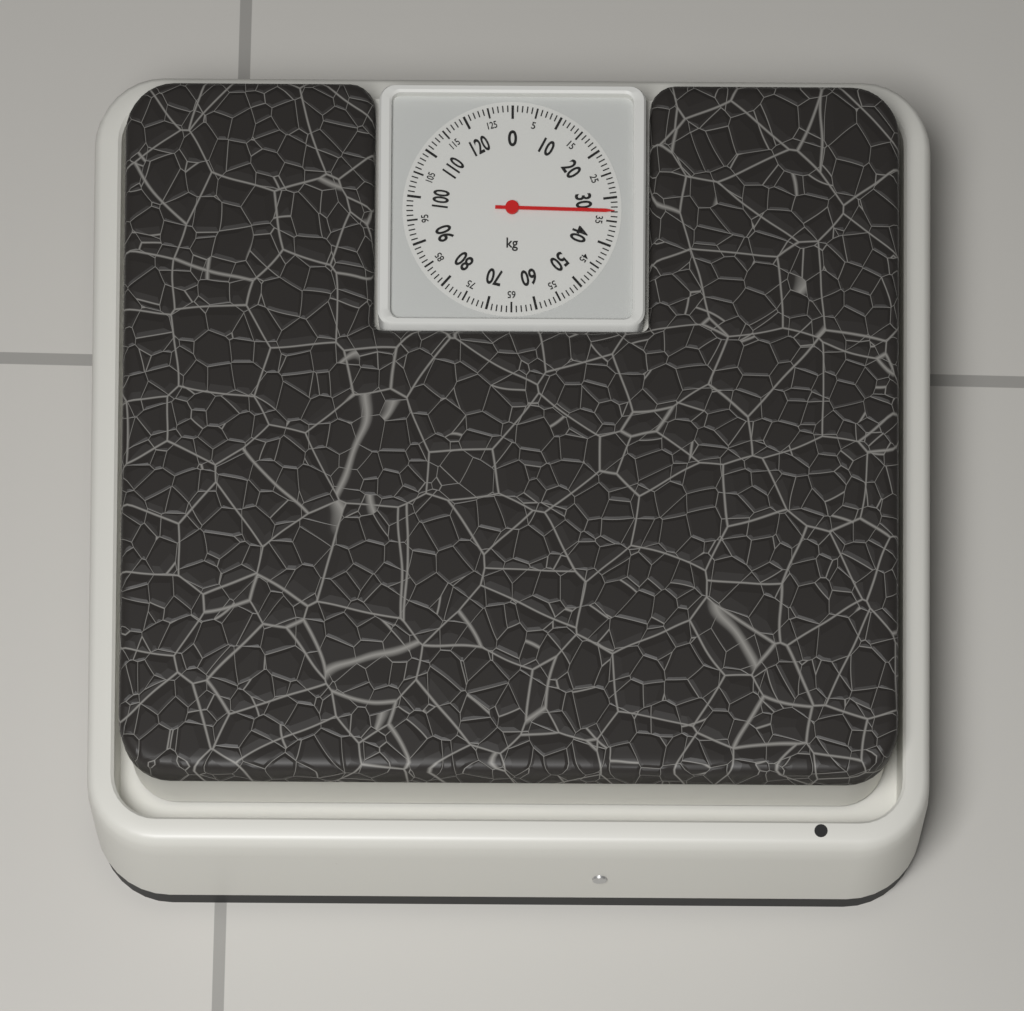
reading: 33 kg
